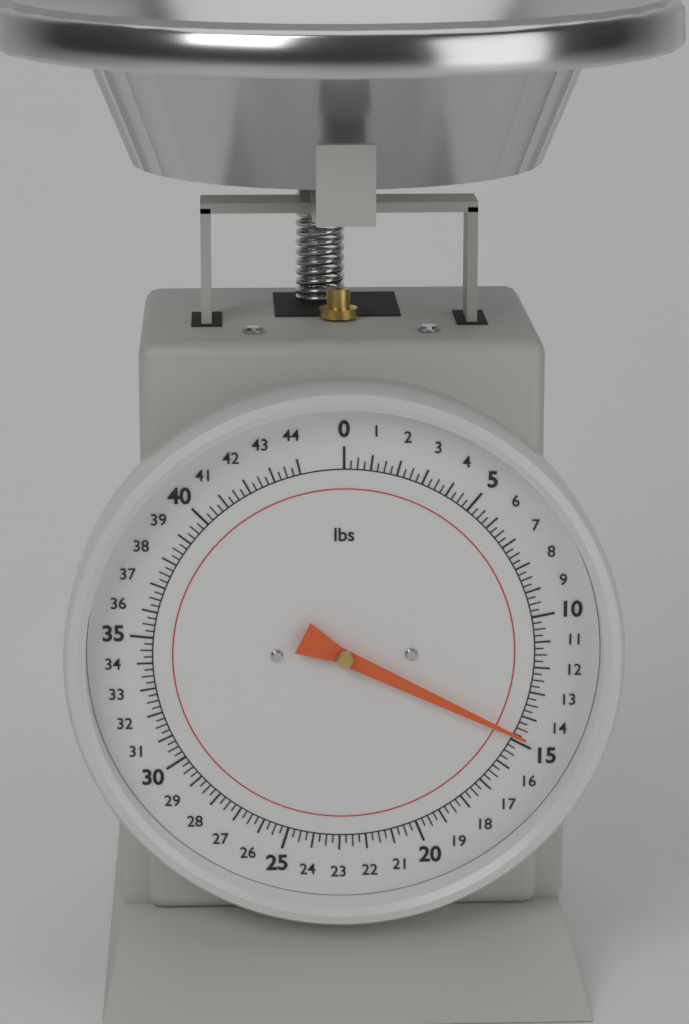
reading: 14.75 lbs
